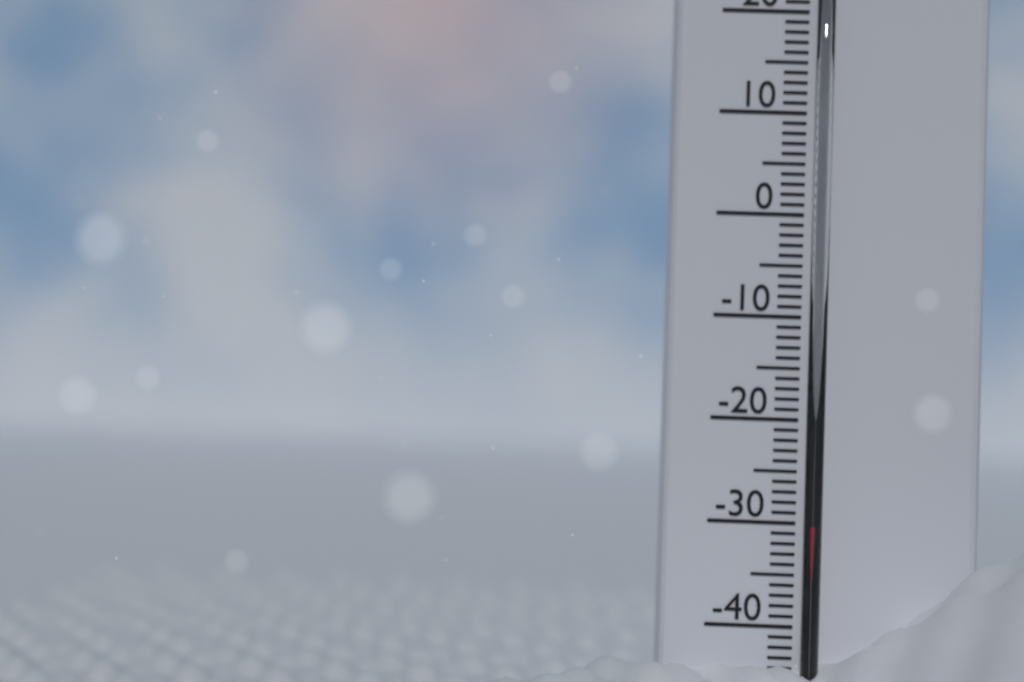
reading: -30 °C
